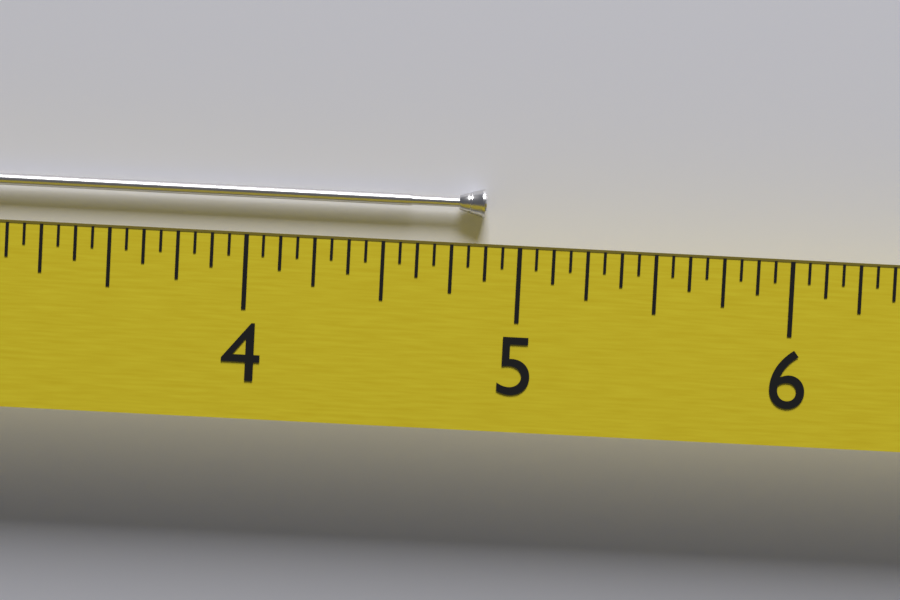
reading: 4.8750 (no unit)
